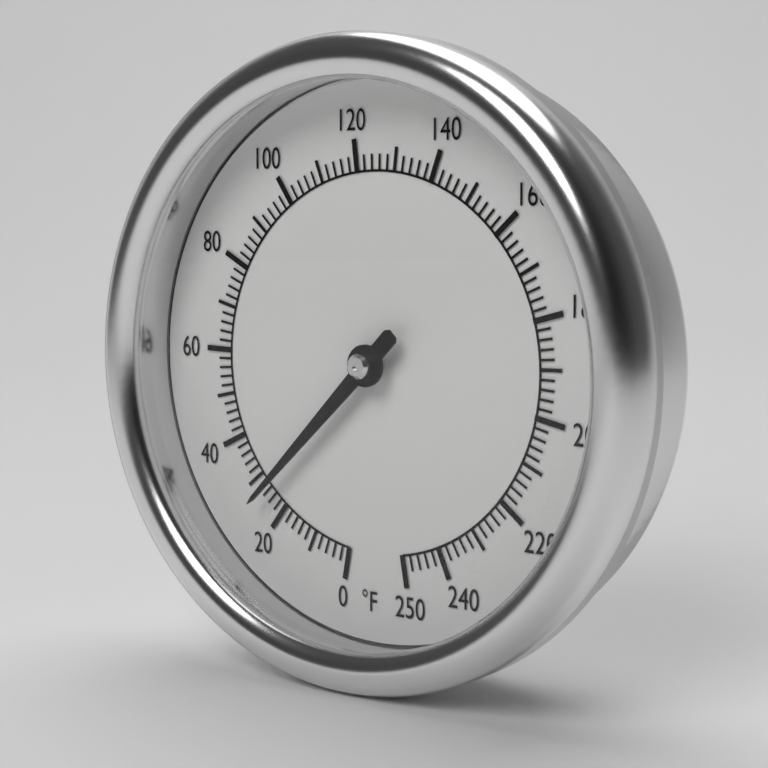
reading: 26 °F
